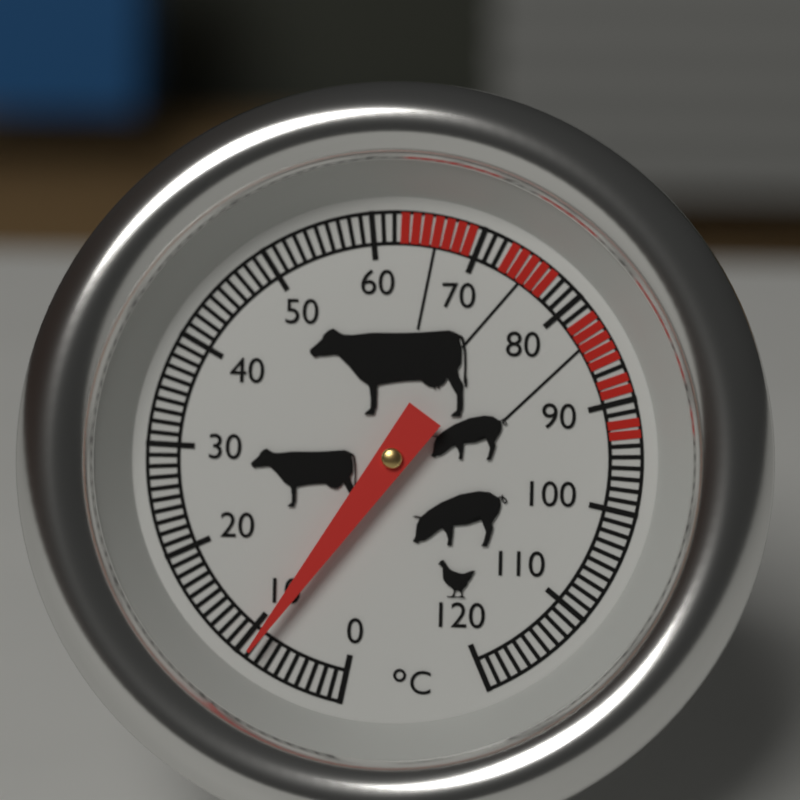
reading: 9 °C
